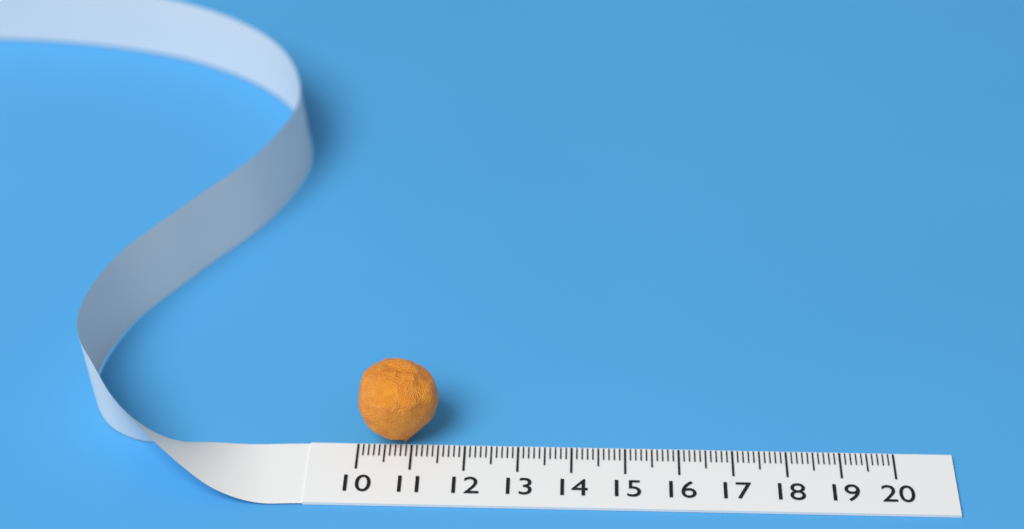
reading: 11.5 (no unit)
